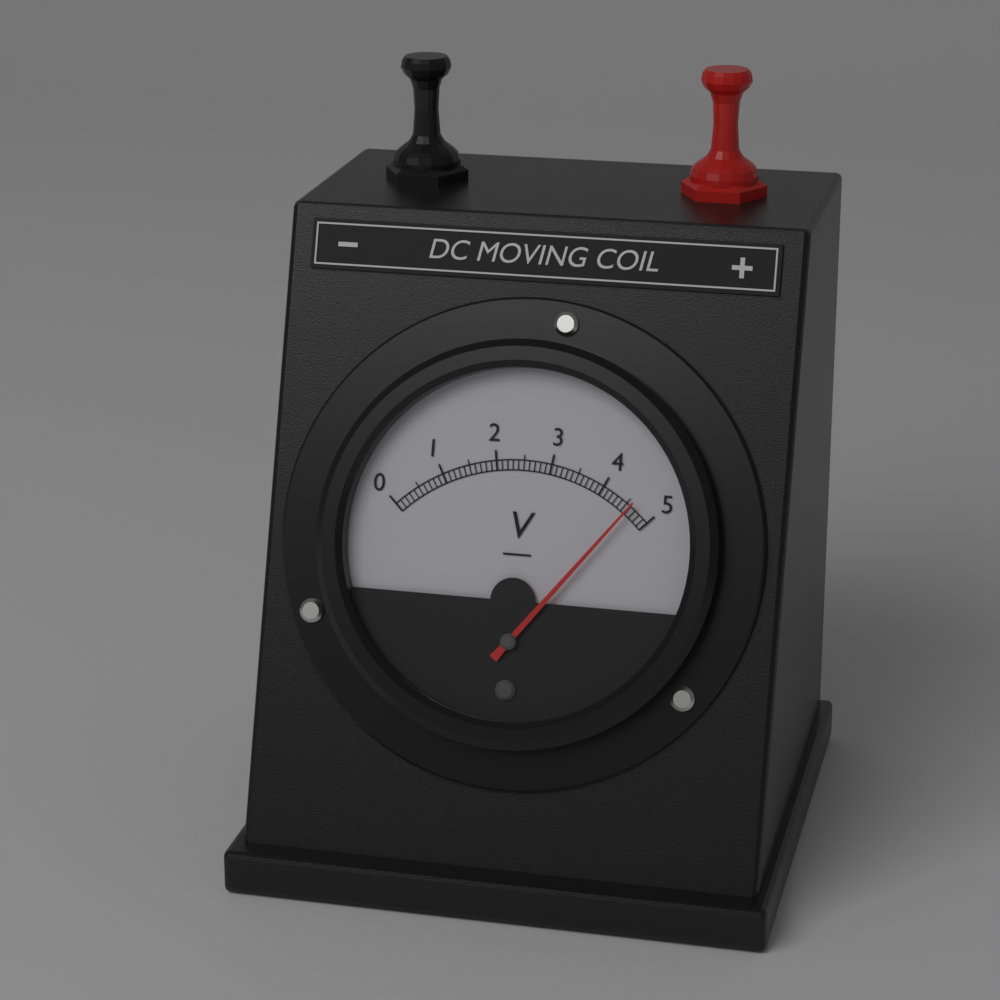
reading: 4.6 V
